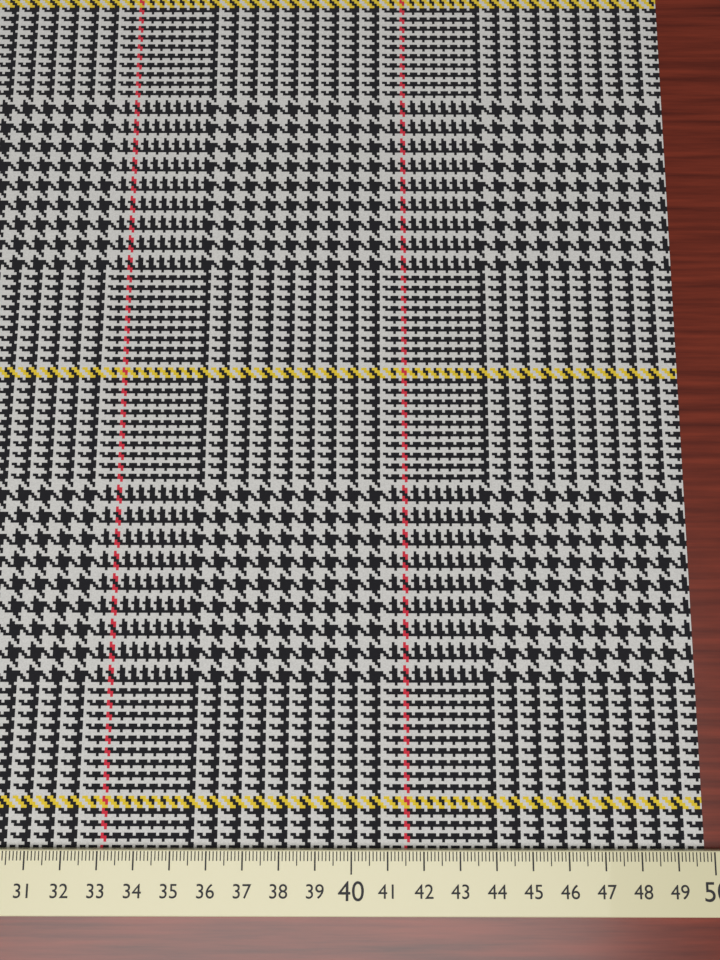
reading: 49.8 cm
